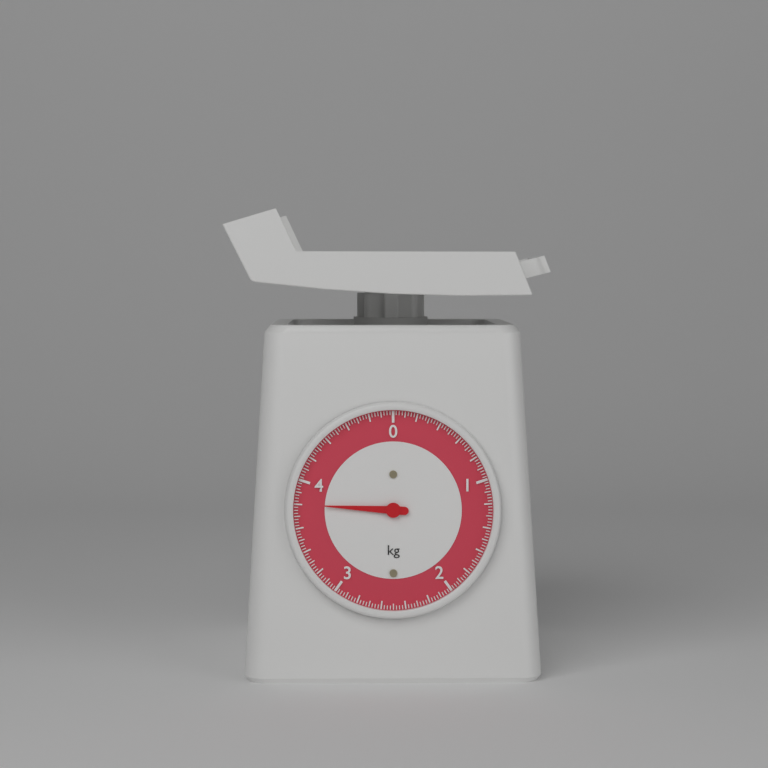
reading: 3.800 kg
